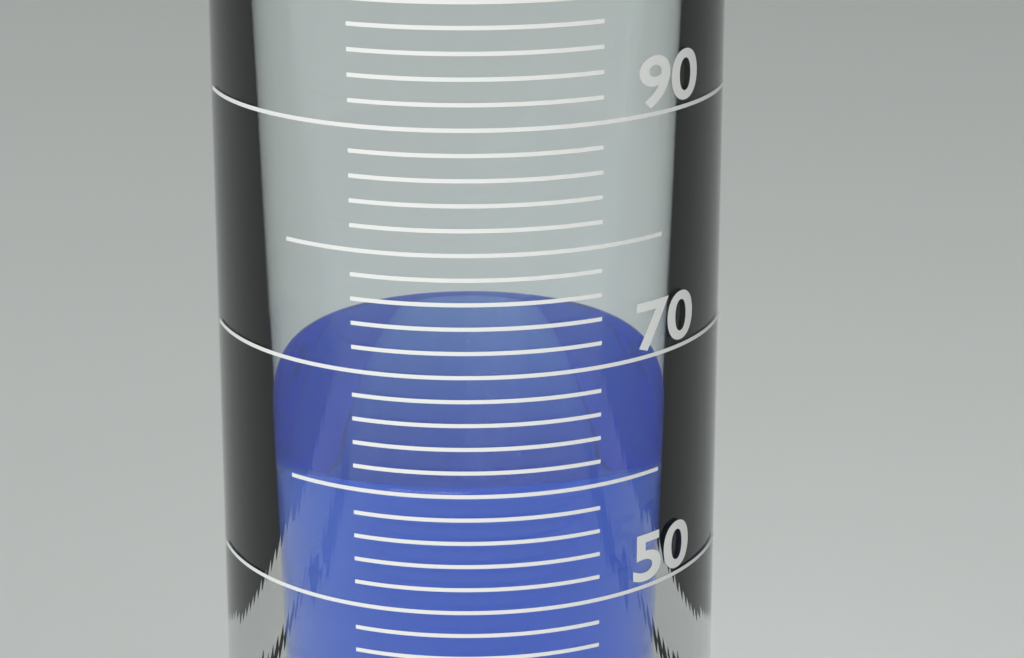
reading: 60 ml
